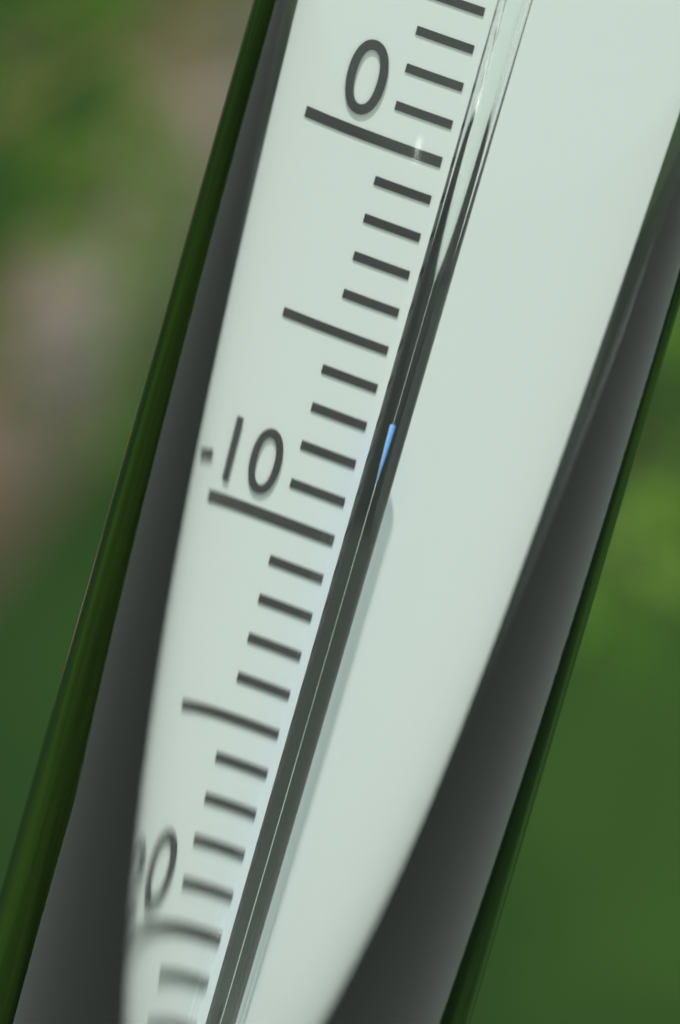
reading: -7 °C
